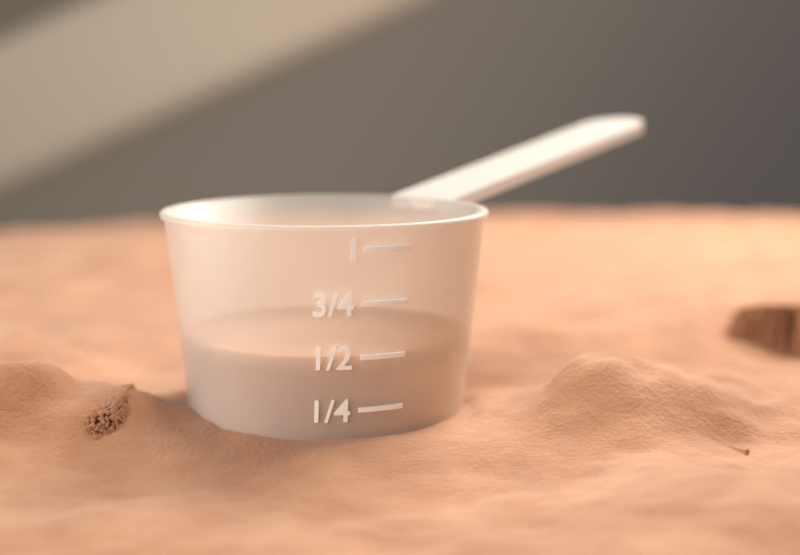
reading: 0.50 (no unit)
